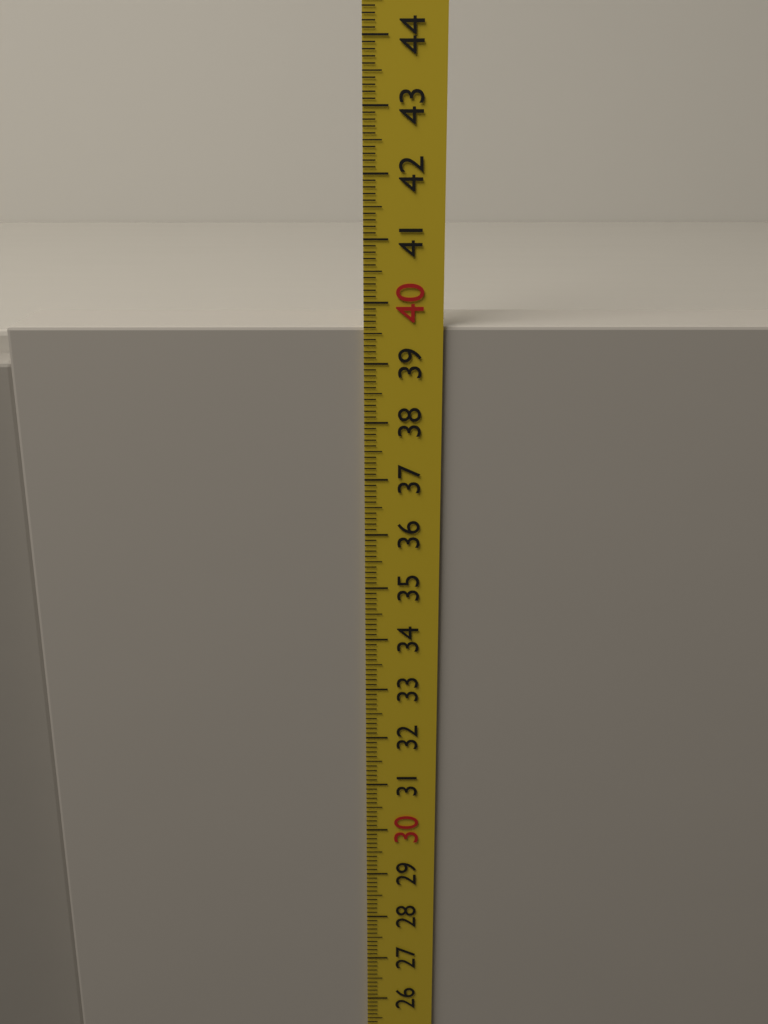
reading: 39.6 cm
